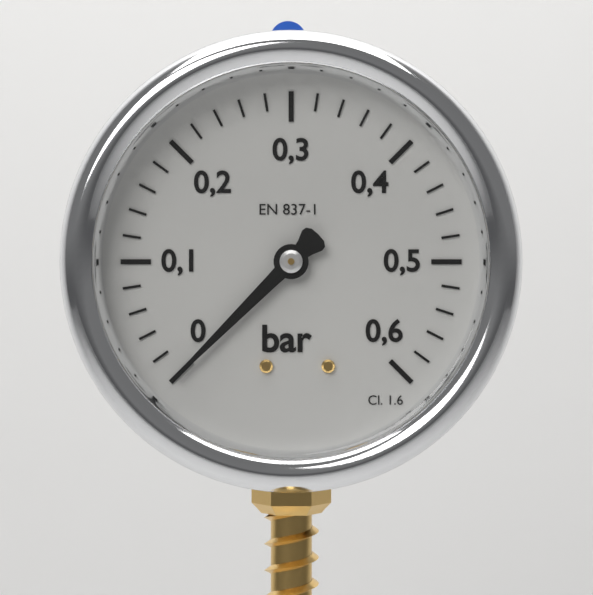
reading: 0.00 bar
